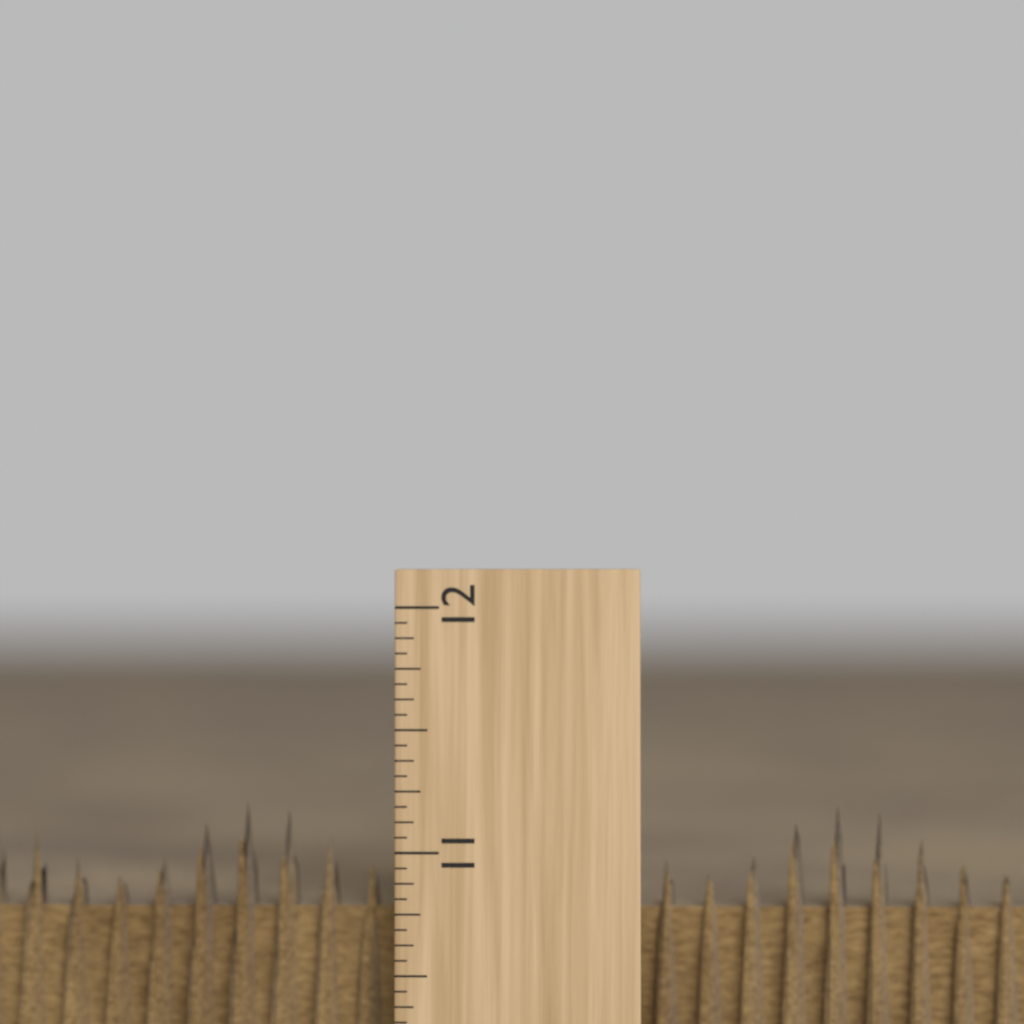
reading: 11.1875 inch
